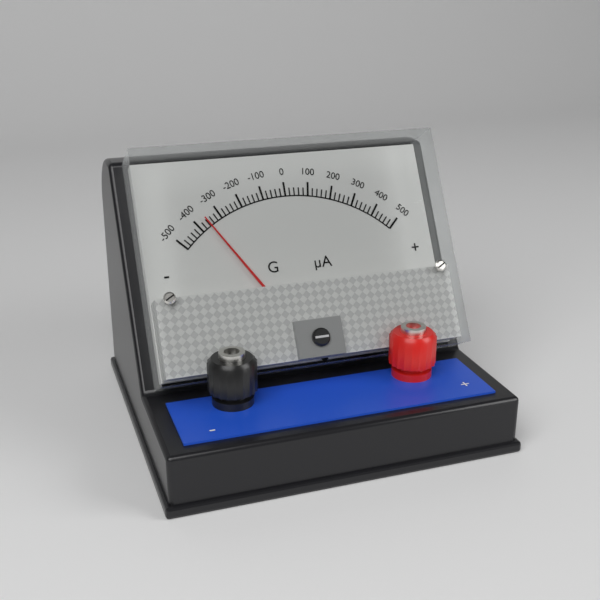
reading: -360 µA
